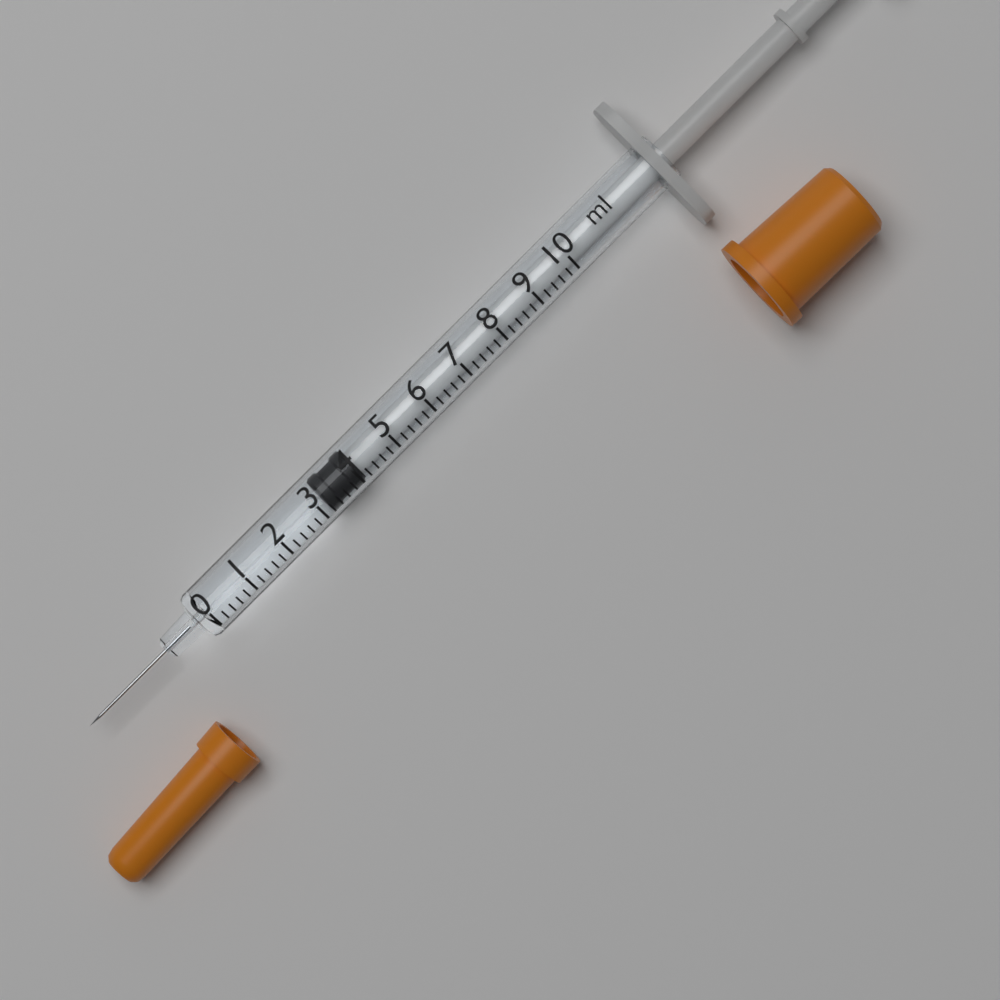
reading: 3.2 ml
